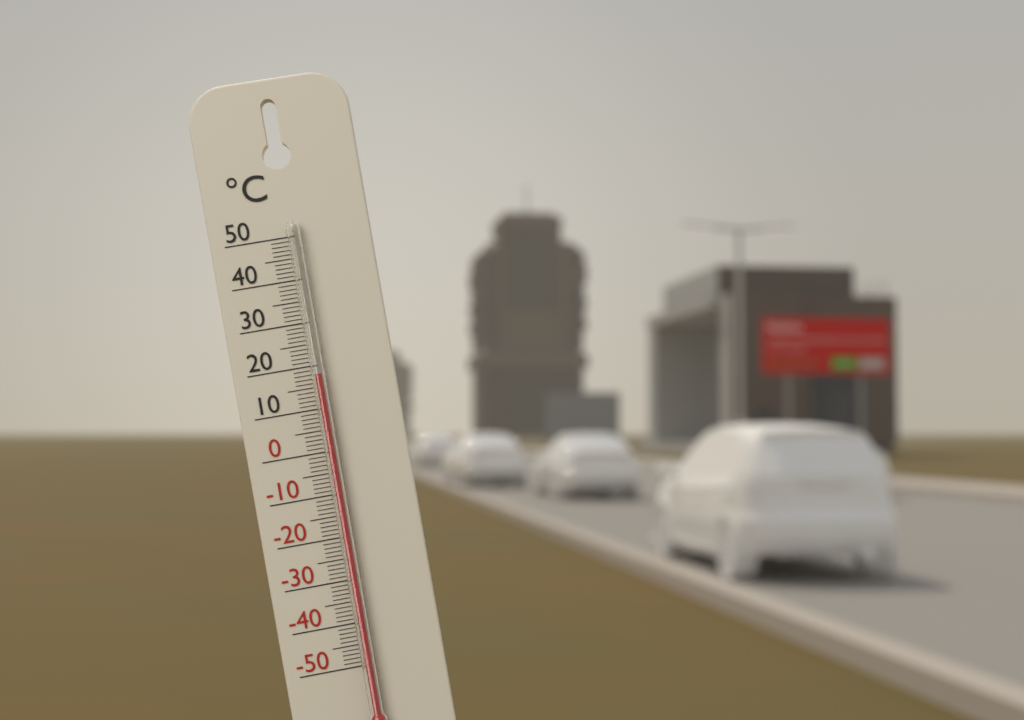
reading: 18 °C
